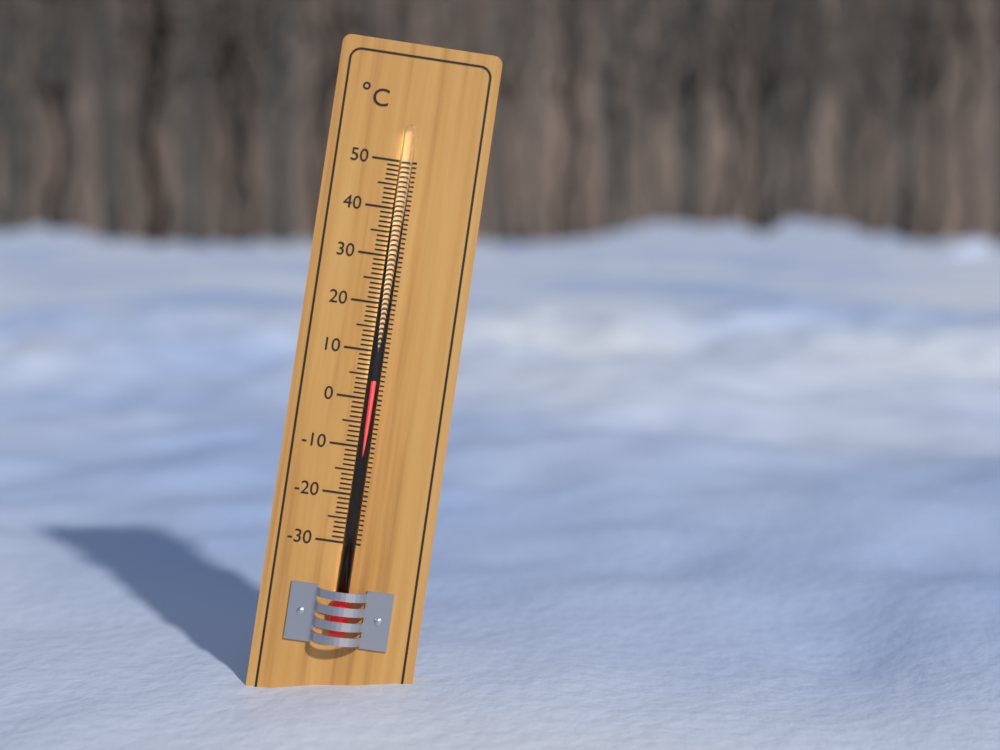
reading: 4 °C
